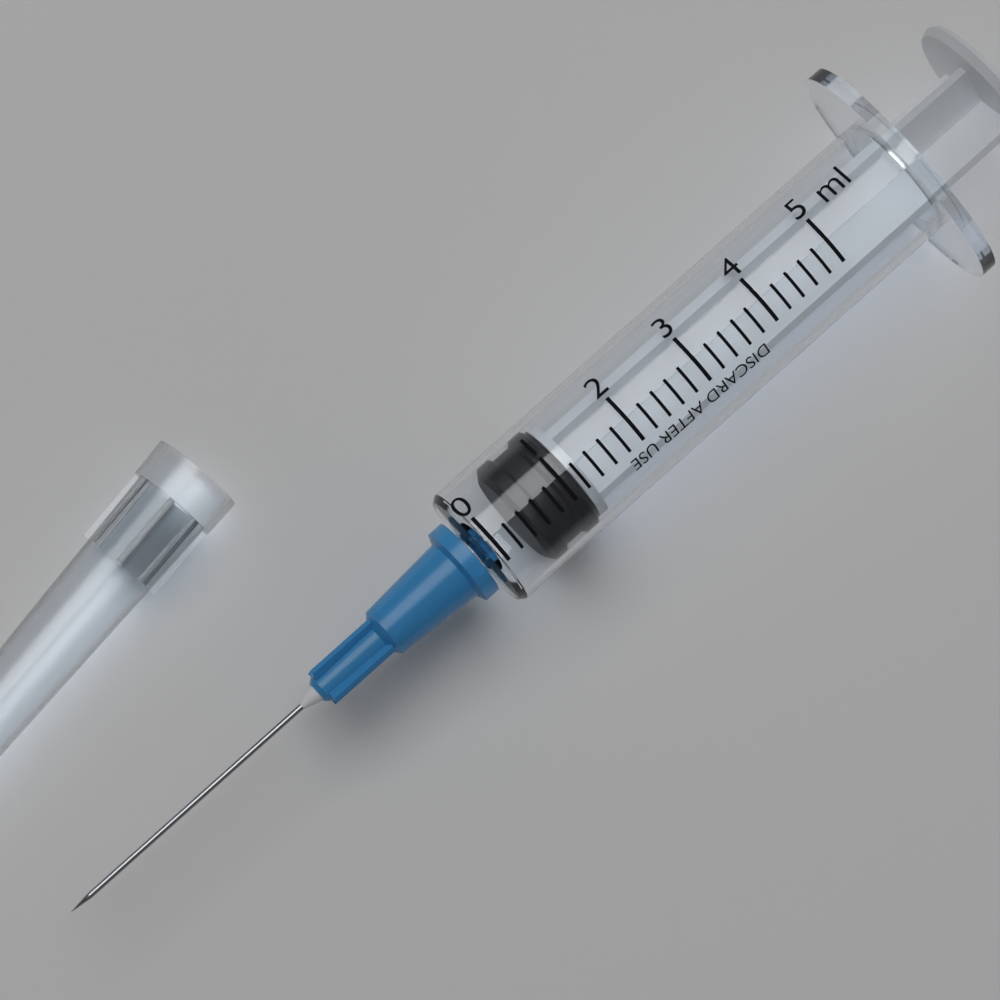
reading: 0.4 ml
